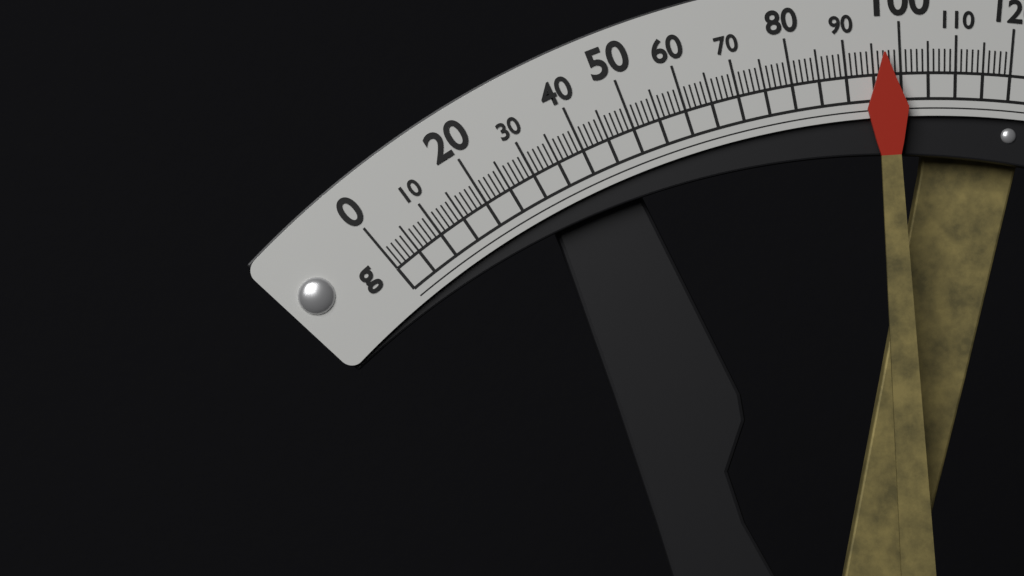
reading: 97 g
